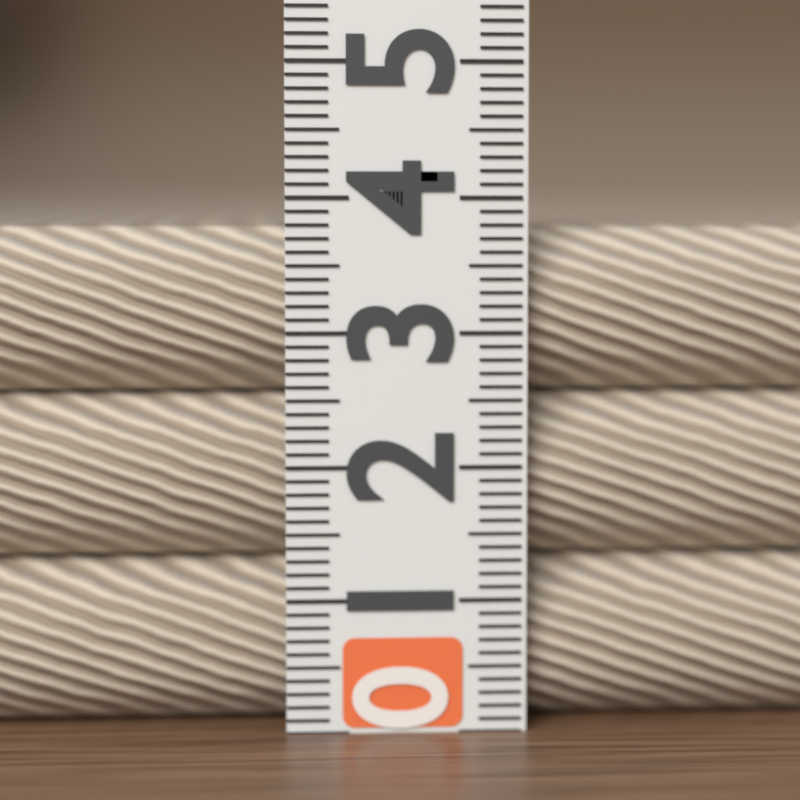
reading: 3.8 (no unit)
